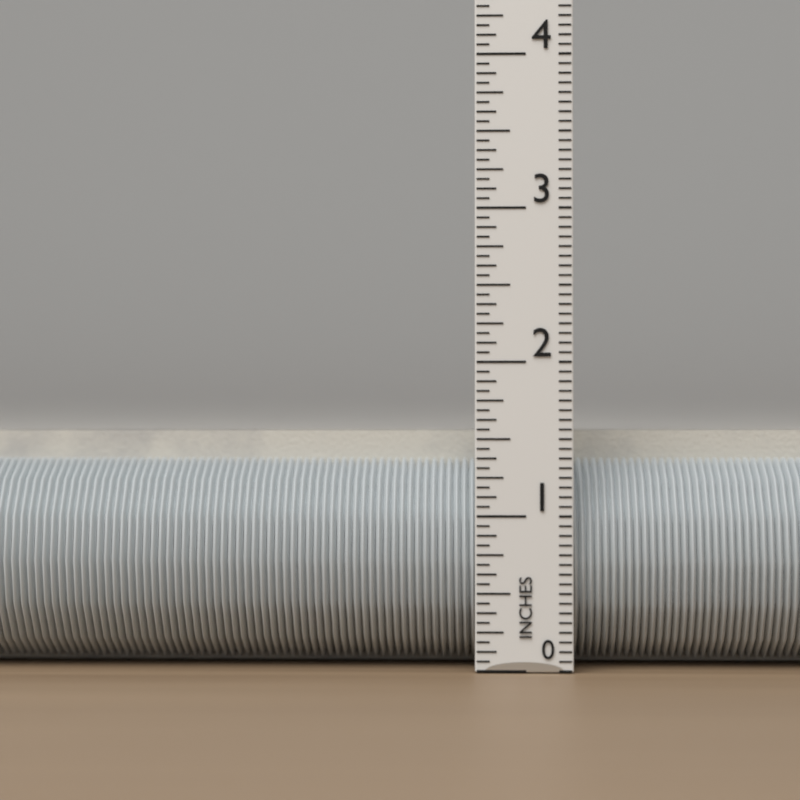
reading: 1.5625 in
